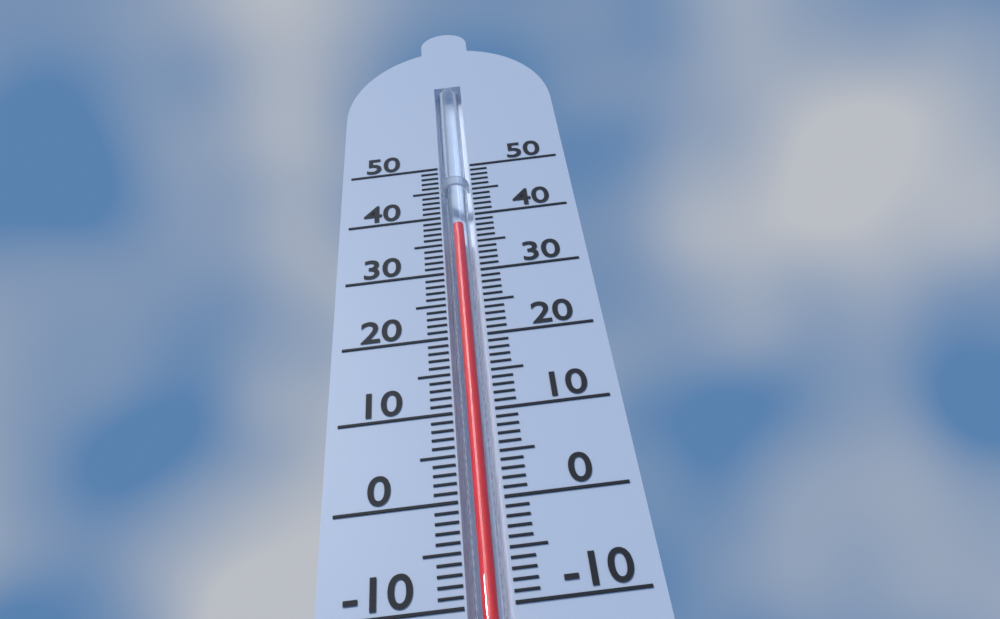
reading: 38 (no unit)
